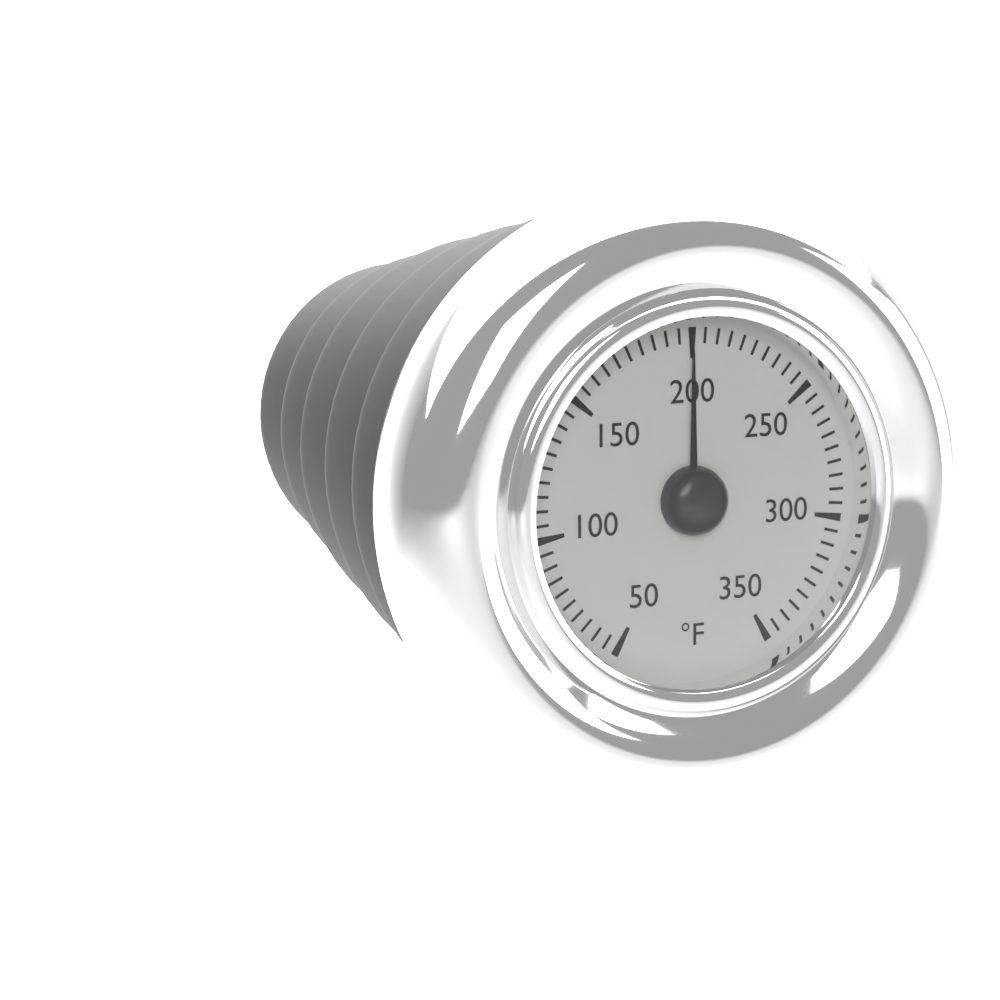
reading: 200 °F
